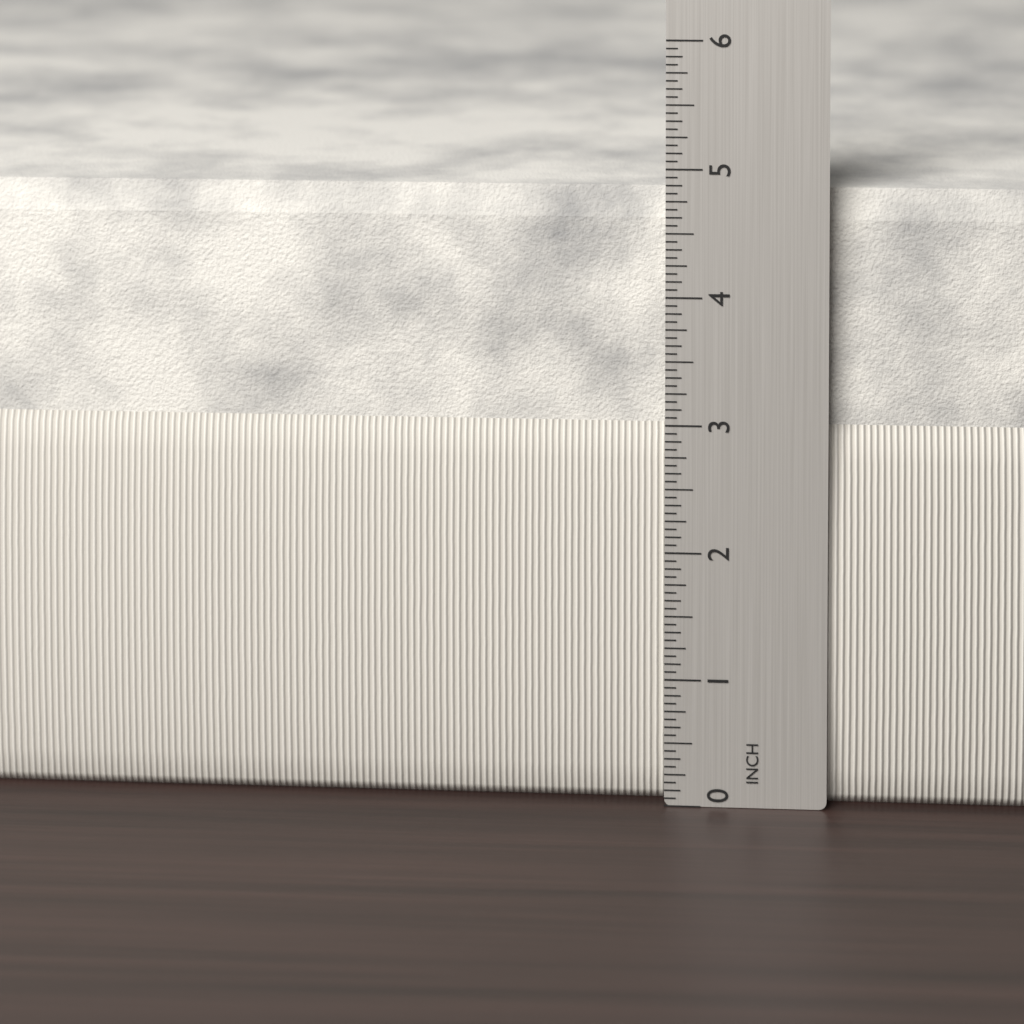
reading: 4.8125 in
